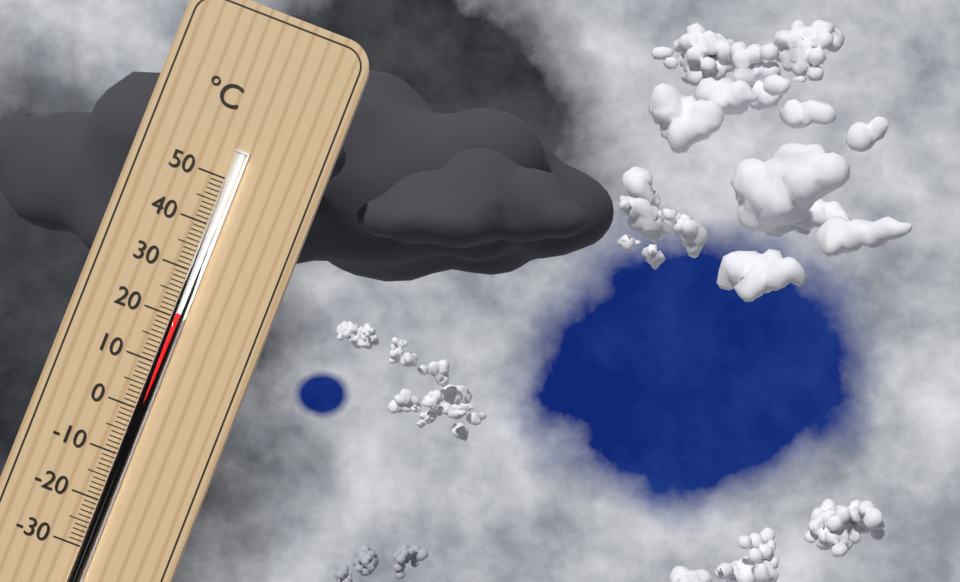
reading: 21 °C
